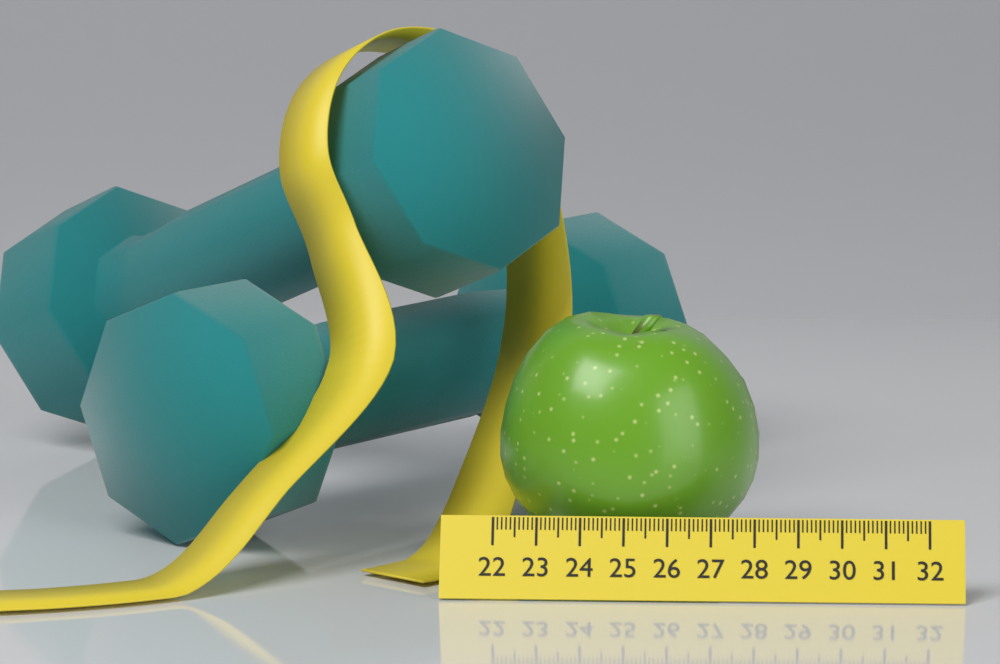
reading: 28.1 (no unit)
